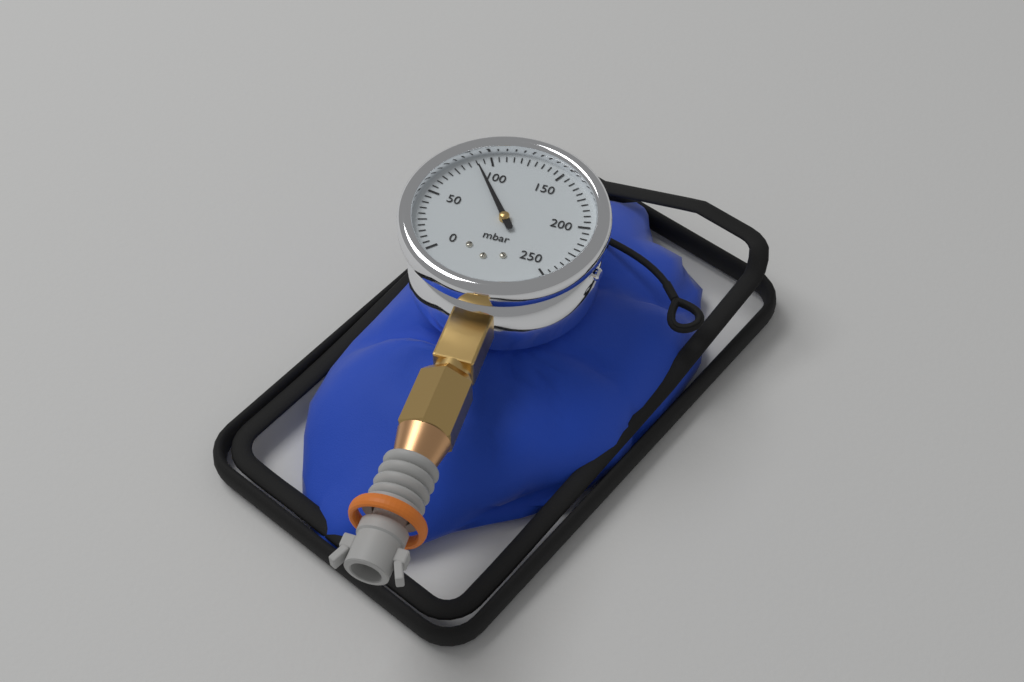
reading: 90 mbar
